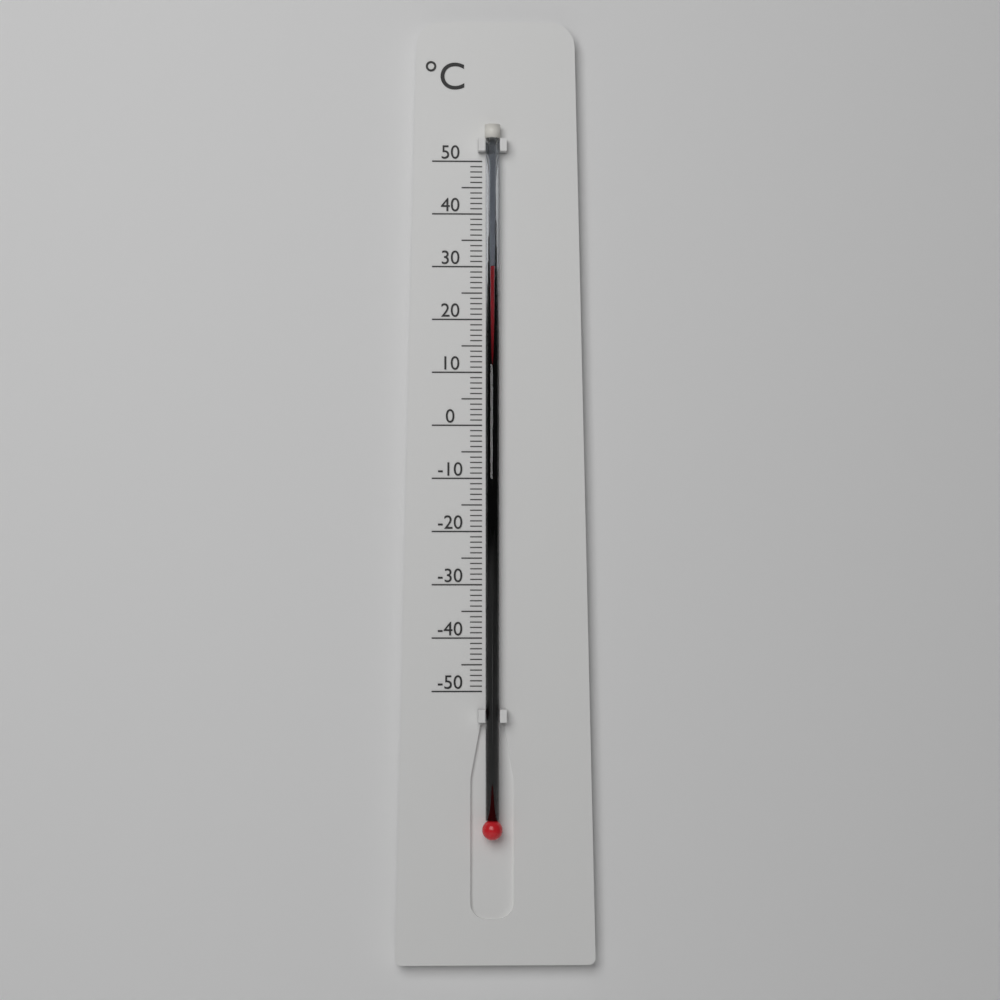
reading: 30 °C
